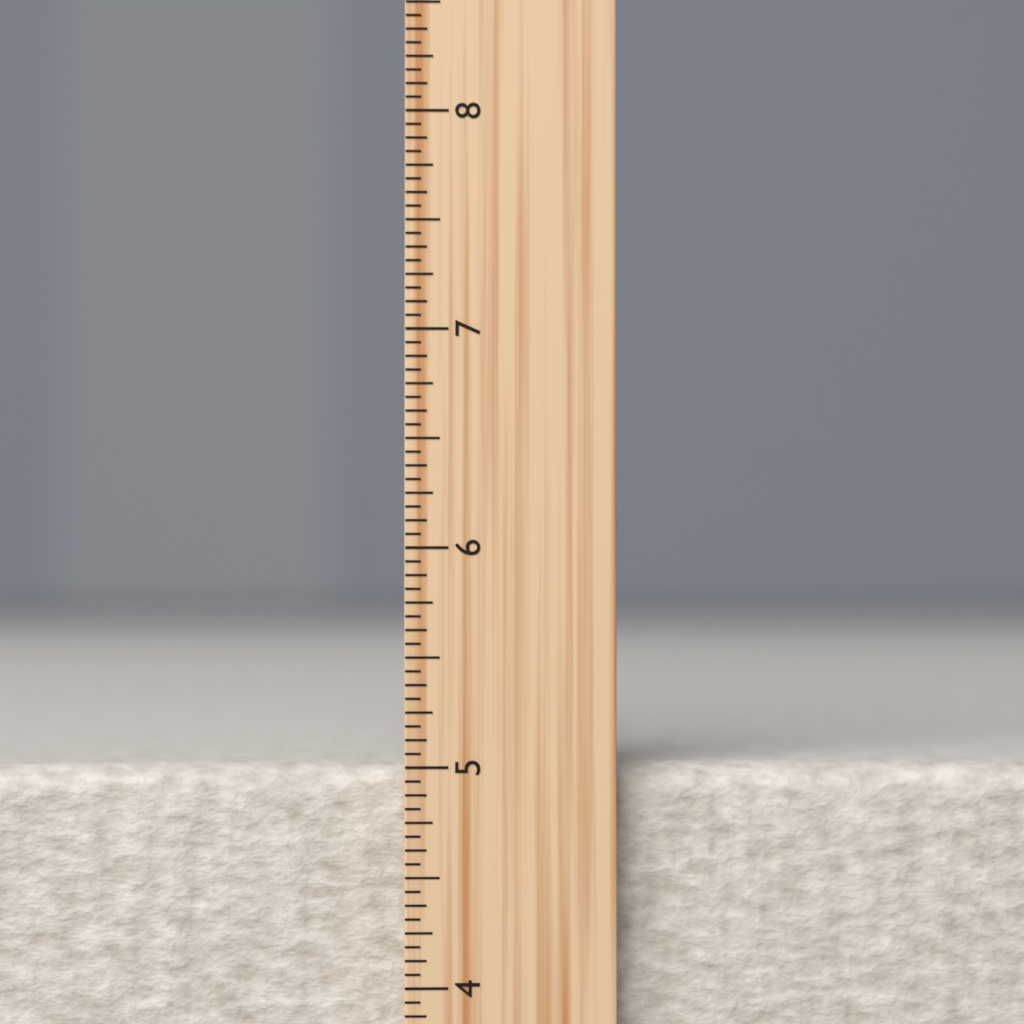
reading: 5.0000 inch
